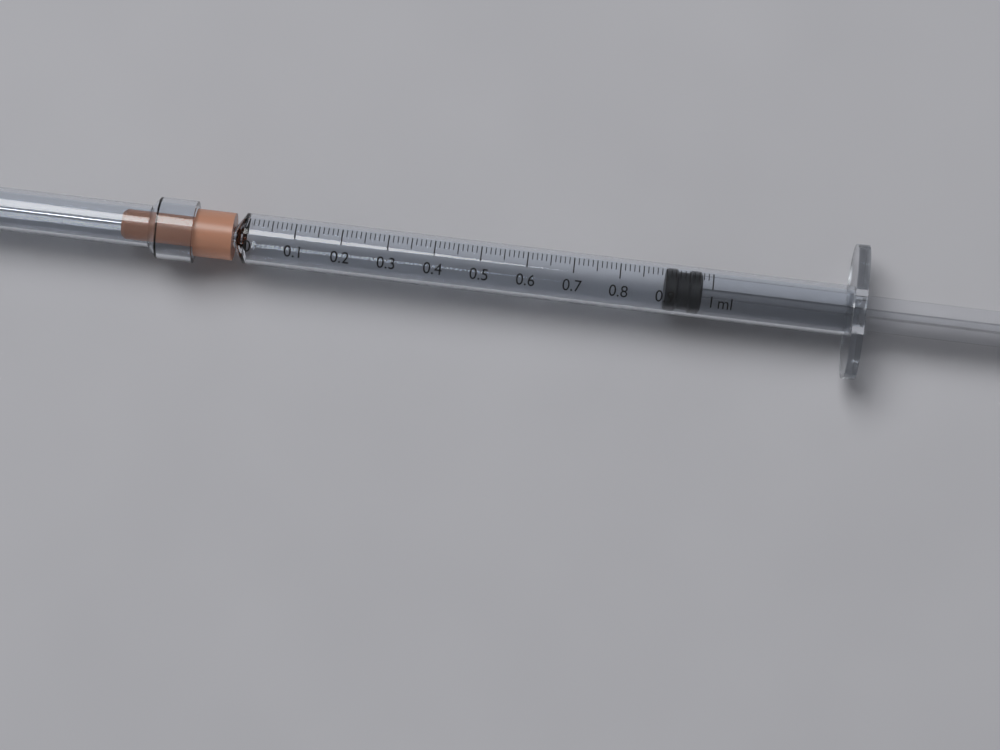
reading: 0.90 ml
